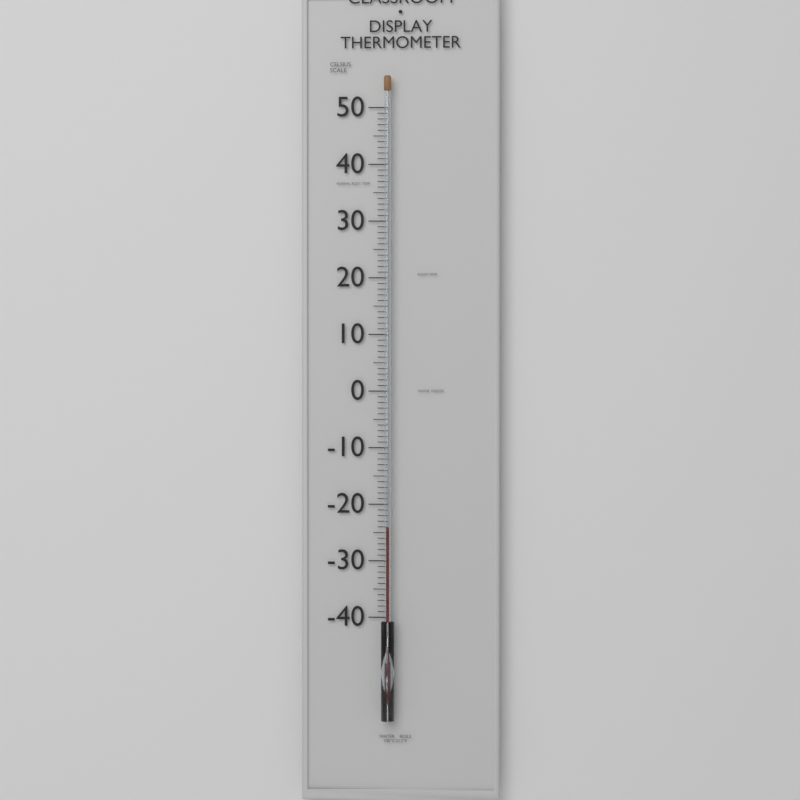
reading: -24 °C
